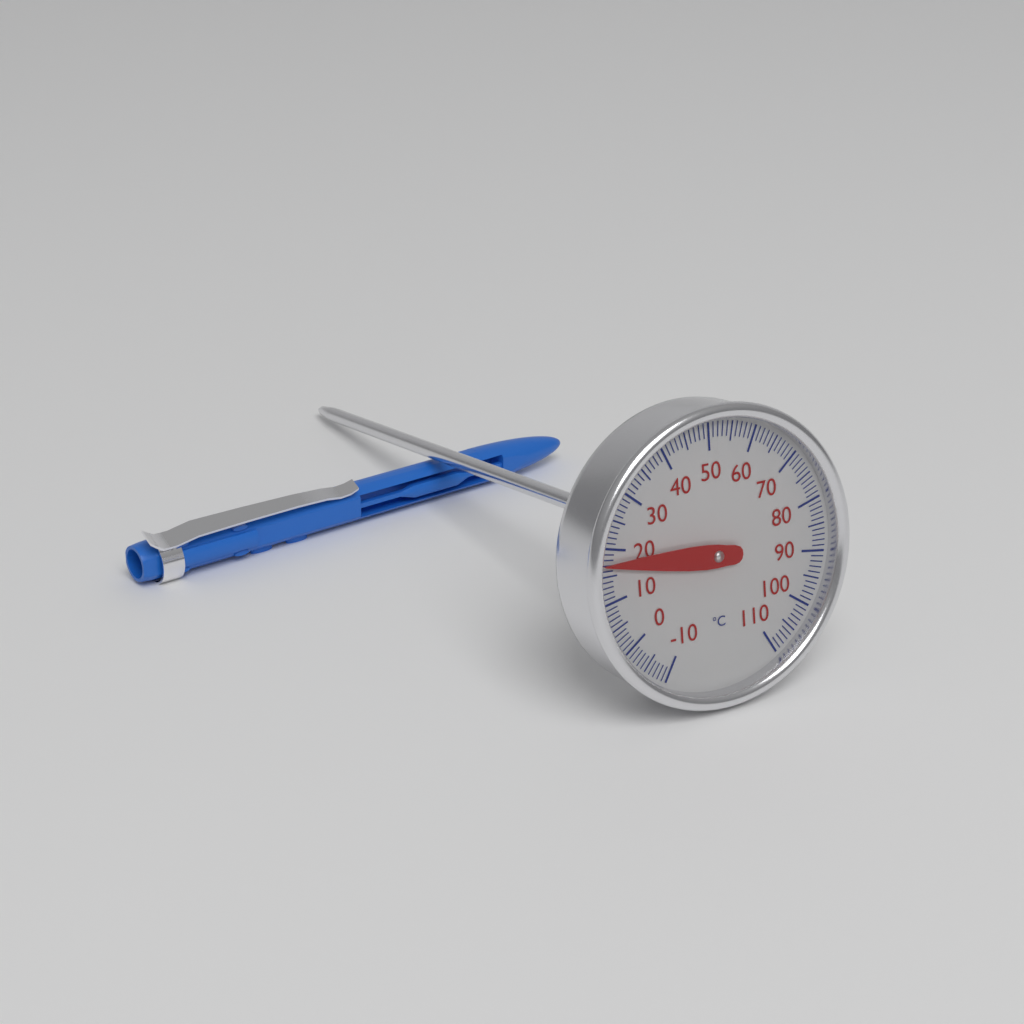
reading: 17 °C
